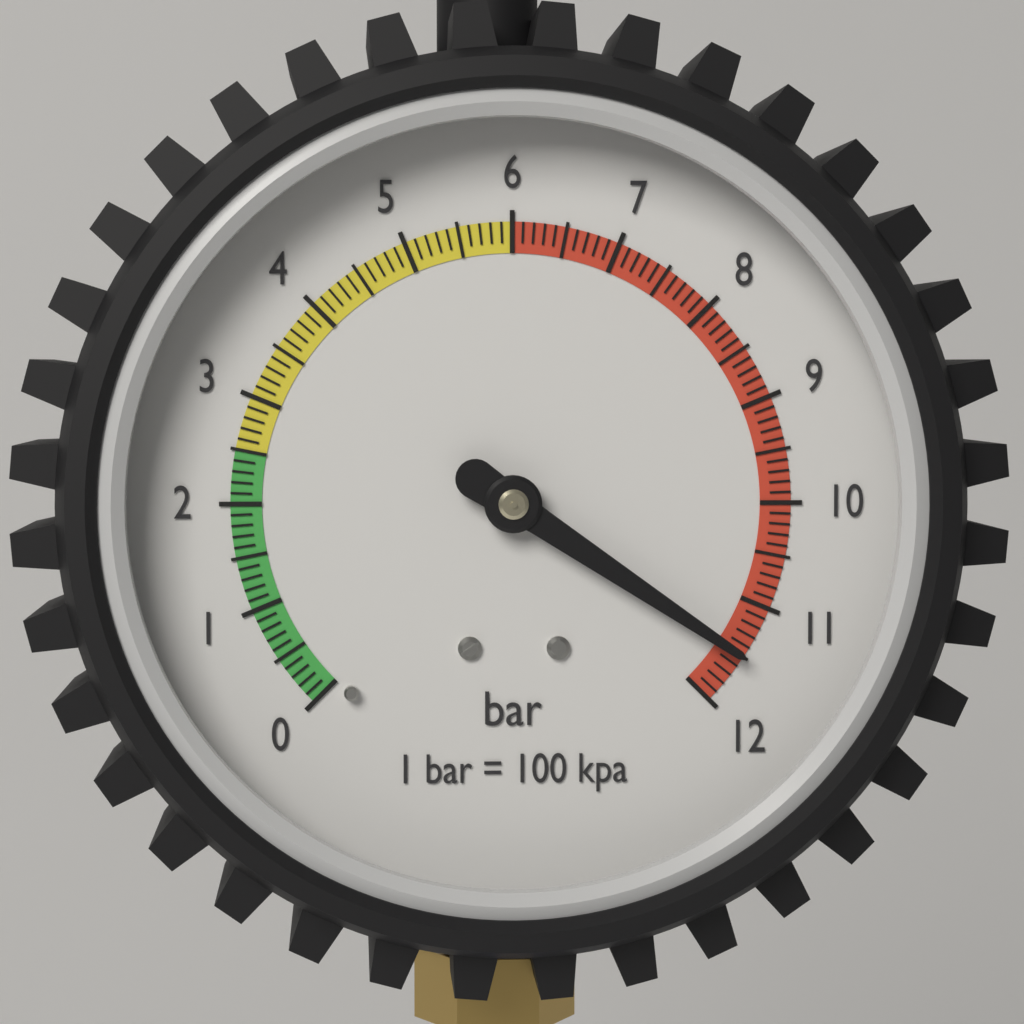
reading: 11.5 bar
